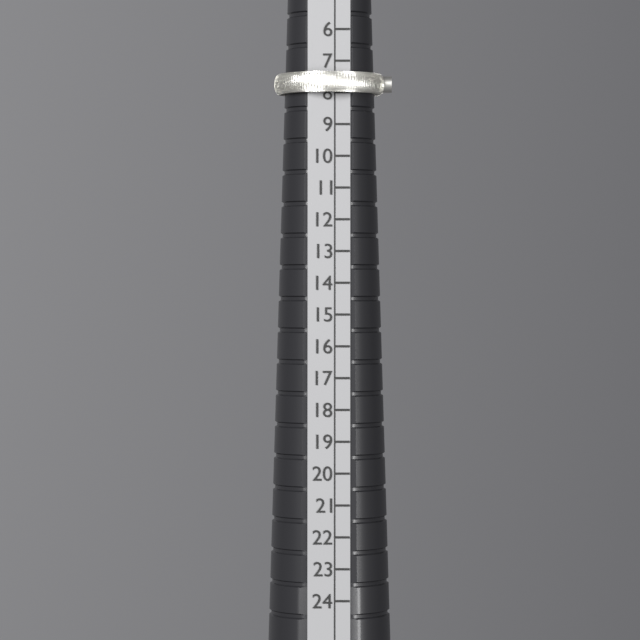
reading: 8 (no unit)
